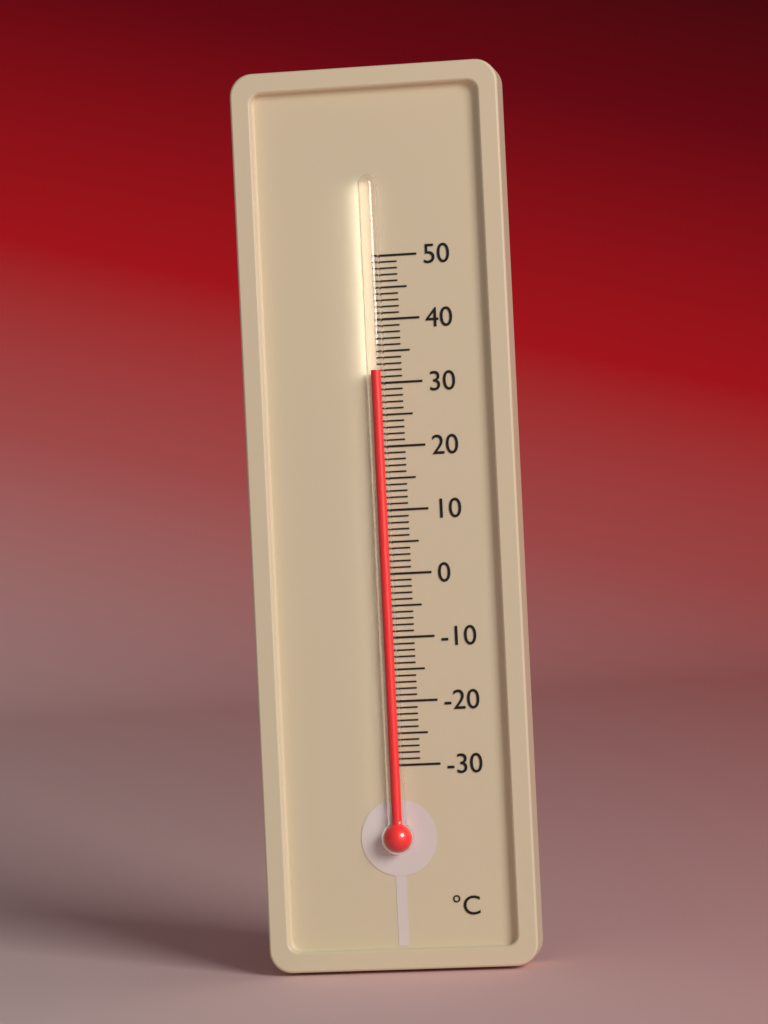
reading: 32 °C
